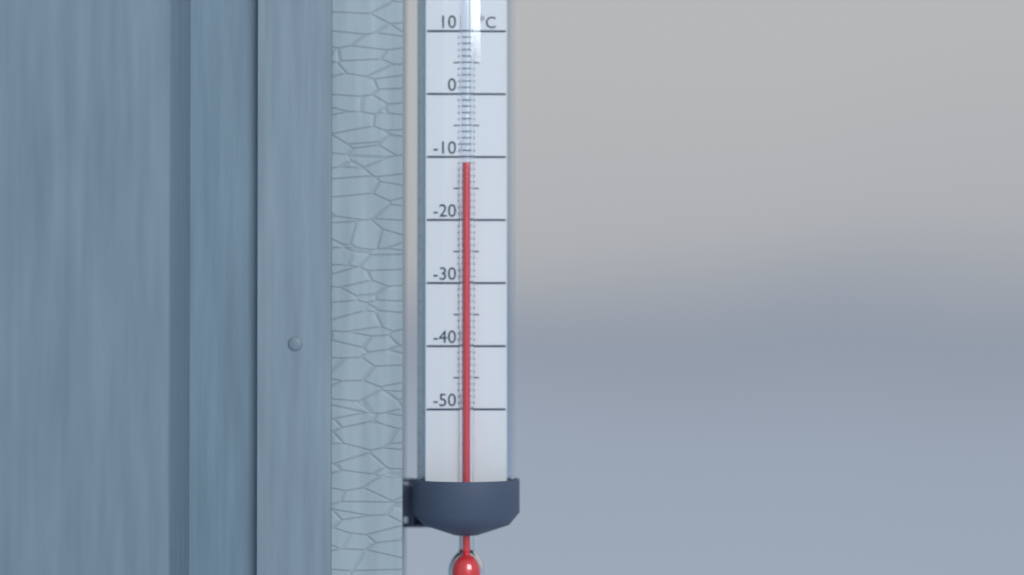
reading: -11 °C
